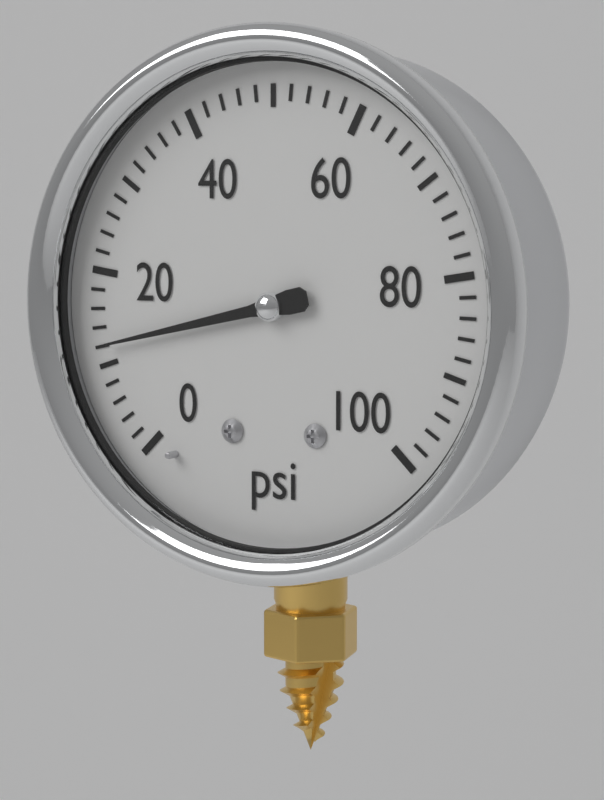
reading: 12 psi
